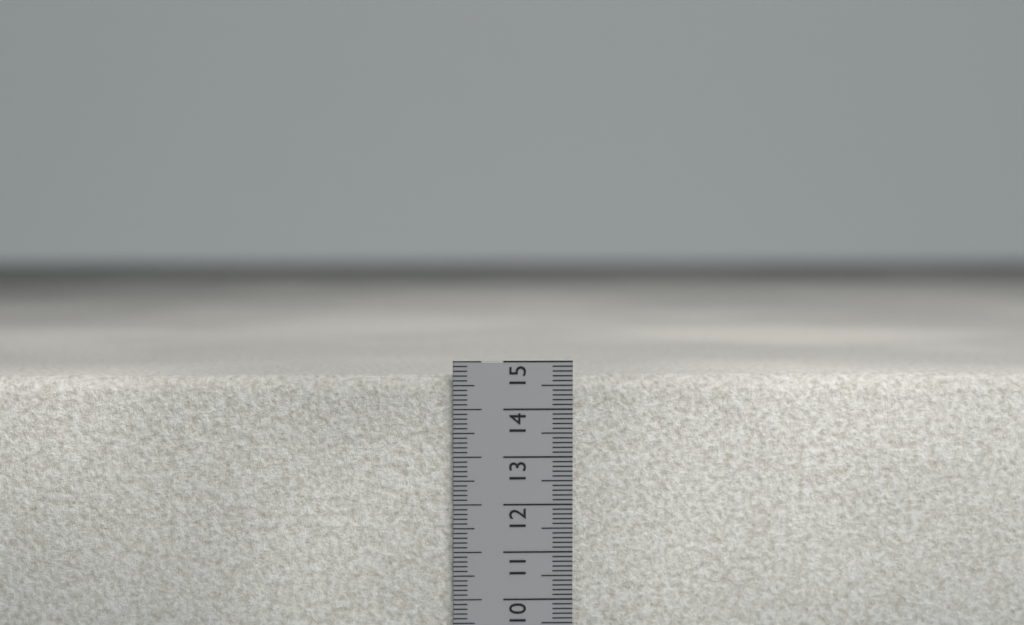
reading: 14.7 cm
